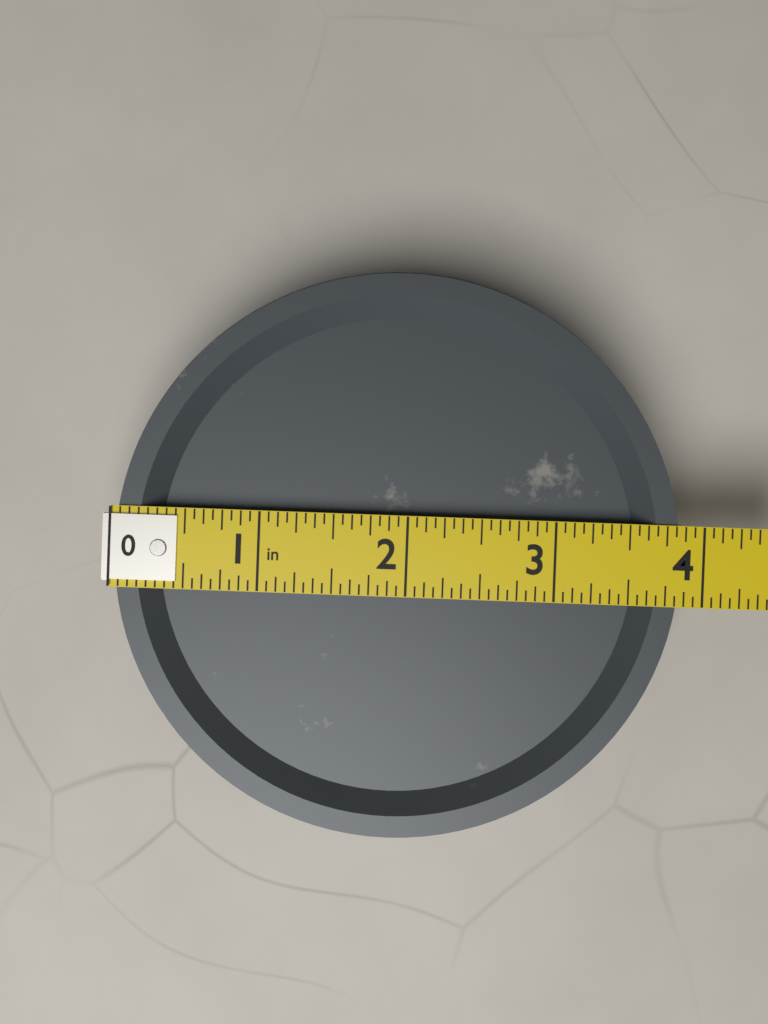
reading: 3.8750 in
